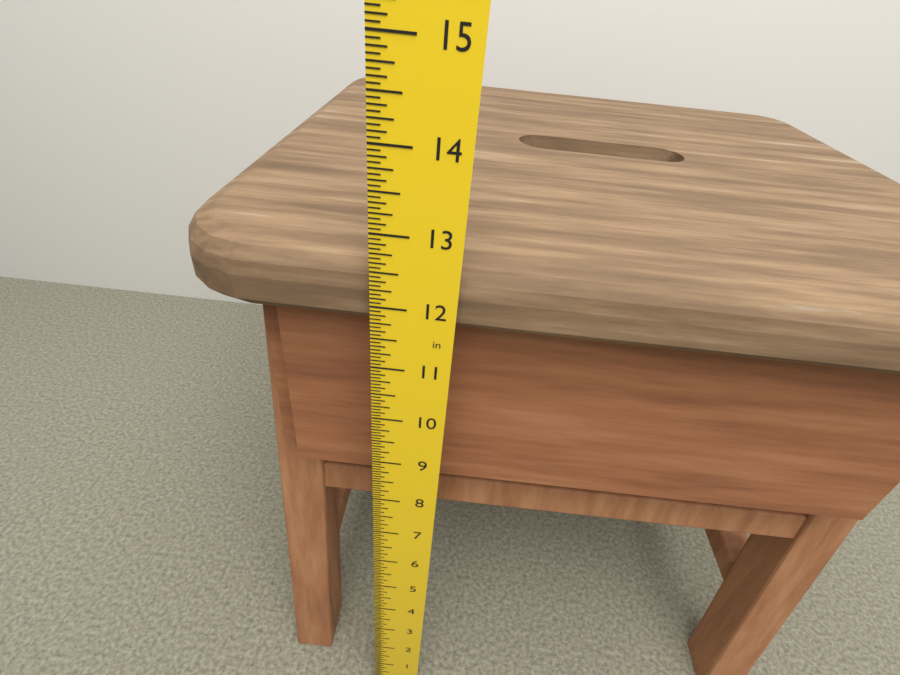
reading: 12.6250 in
